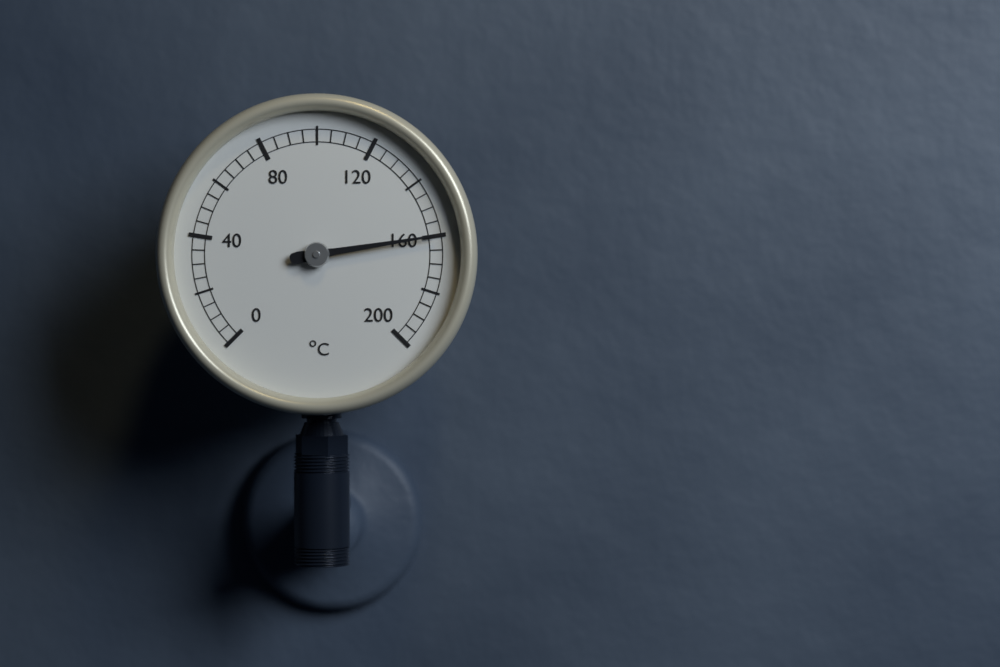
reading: 160 °C
